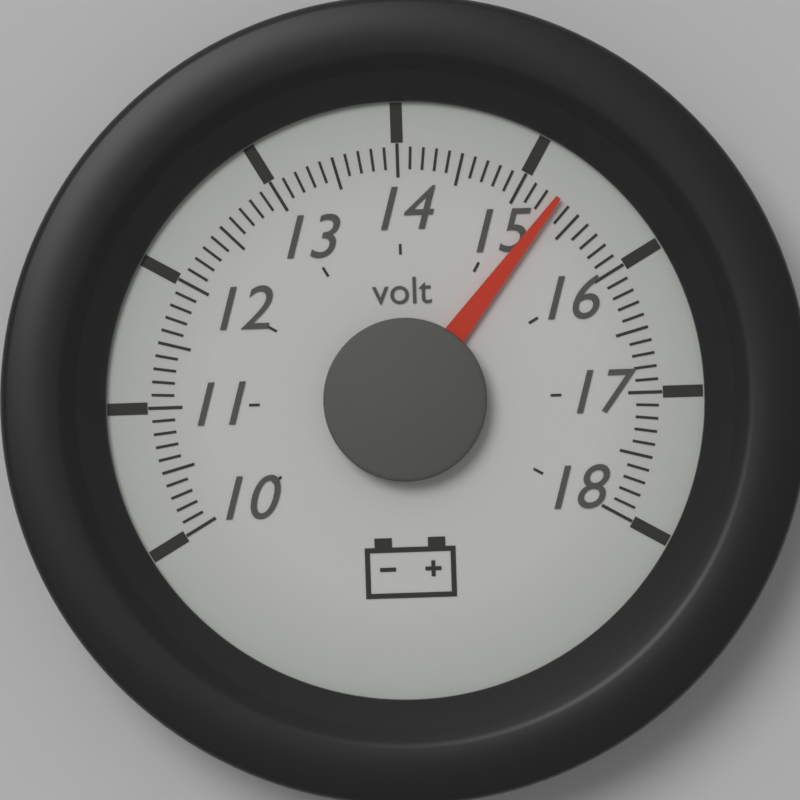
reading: 15.3 volt
